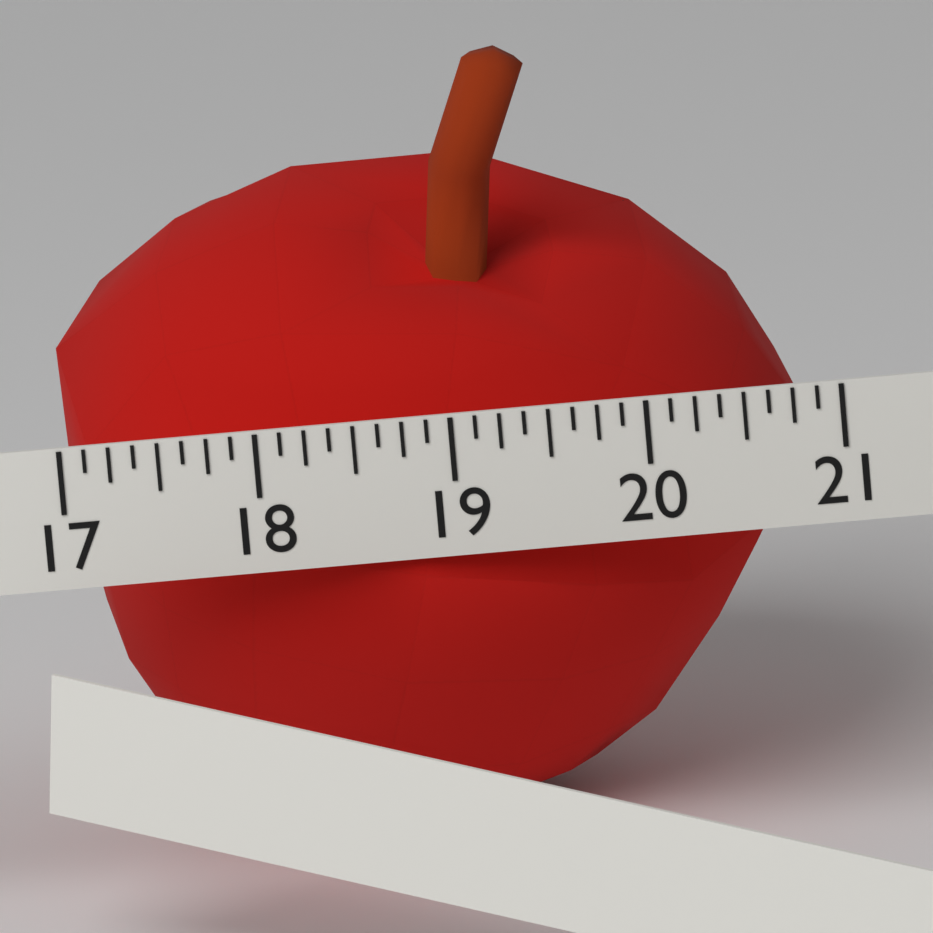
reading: 20.875 (no unit)
